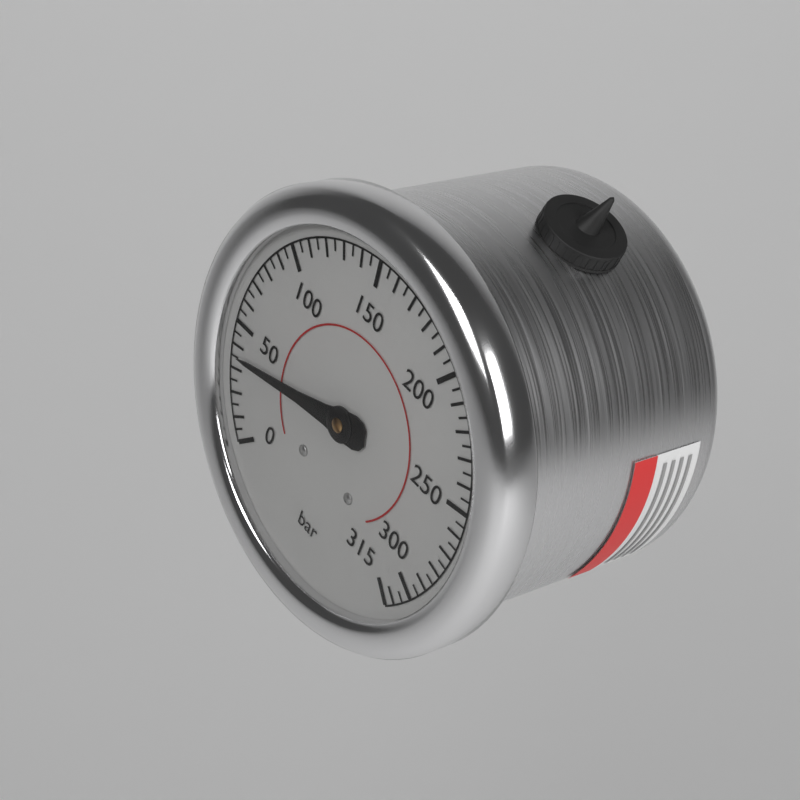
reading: 35 bar
